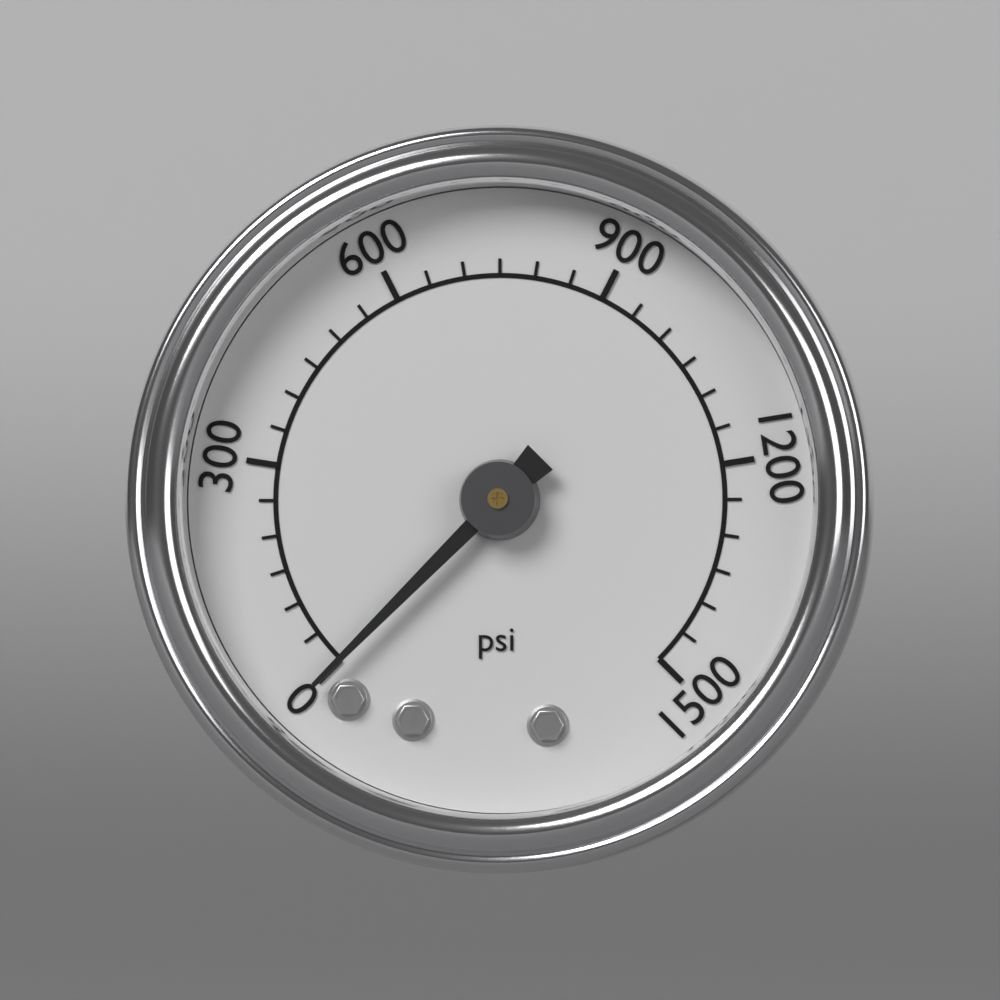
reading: 0 psi
